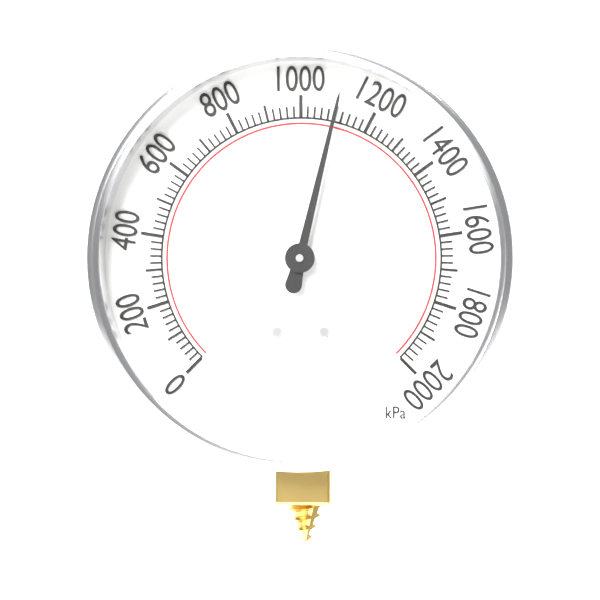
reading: 1100 kPa
